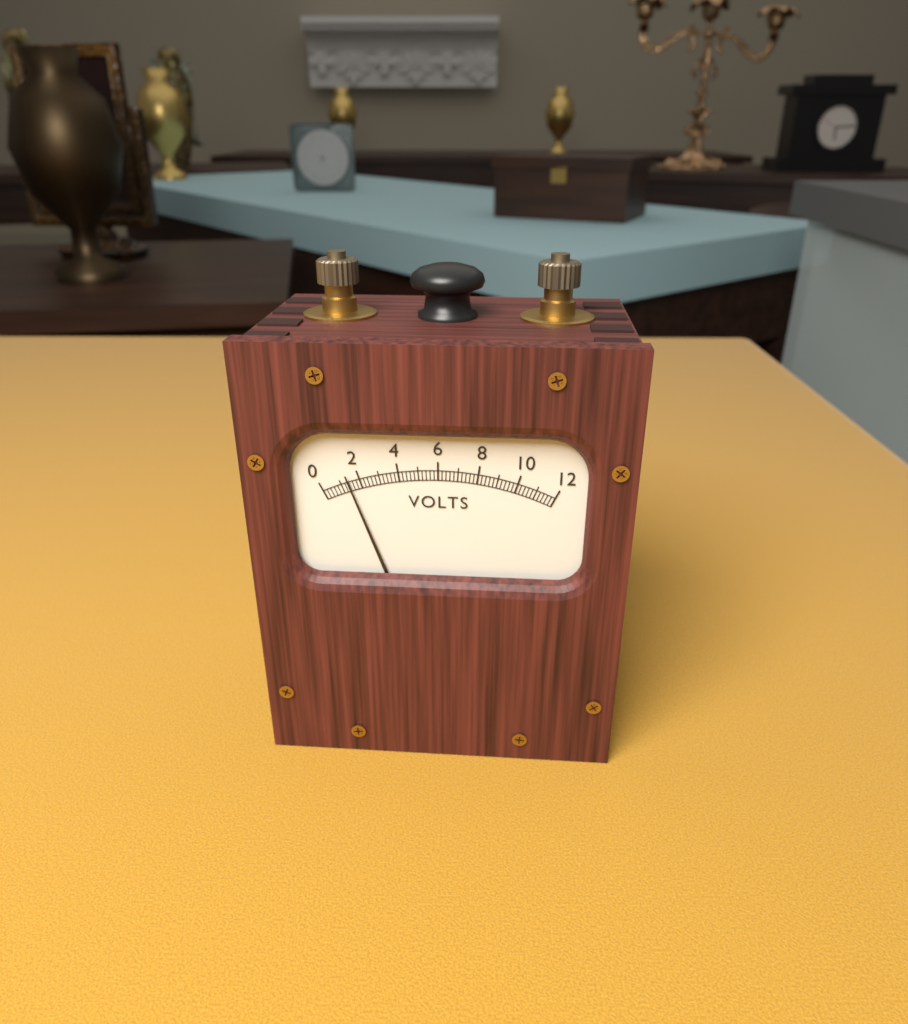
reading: 1.4 V
